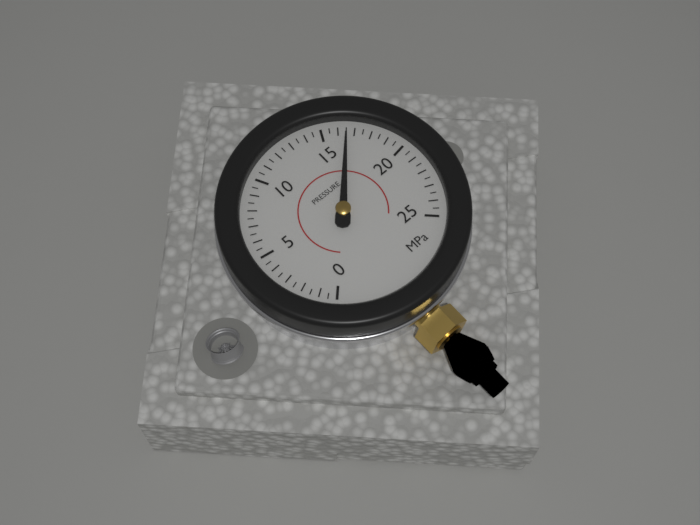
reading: 16.5 MPa
